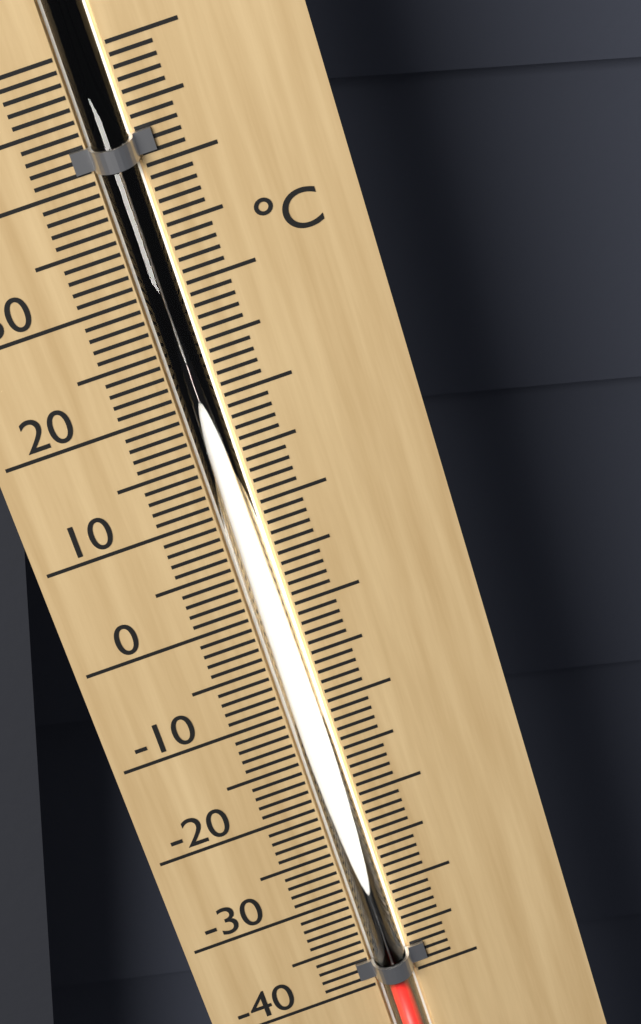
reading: -39 °C
